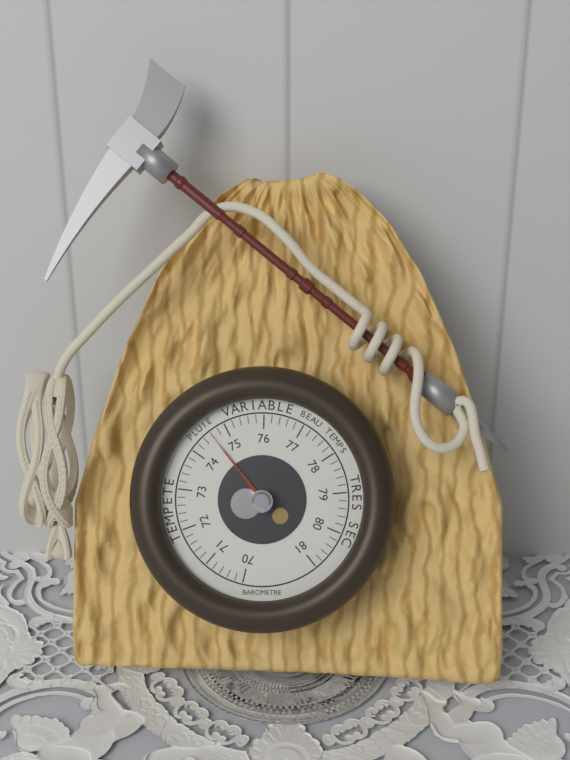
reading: 74.6 (no unit)
